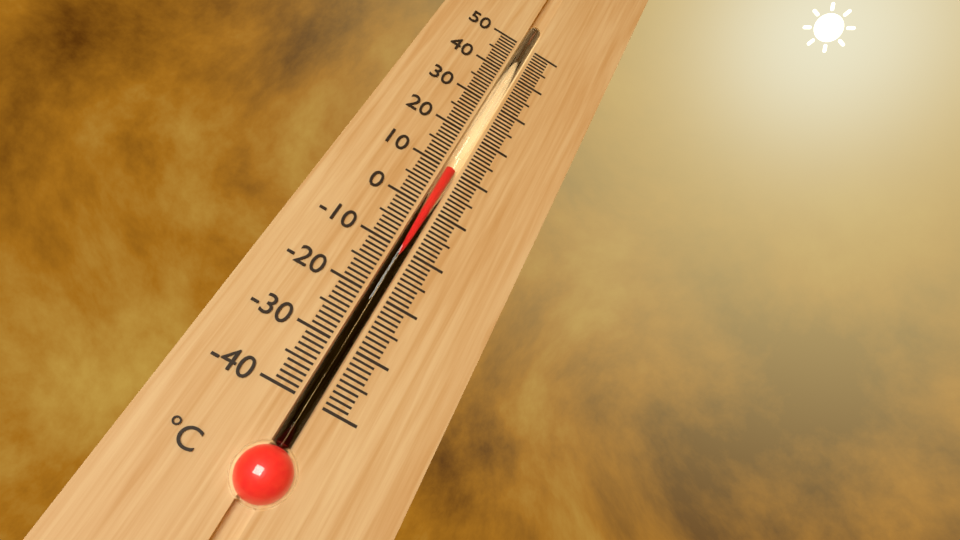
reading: 10 °C
